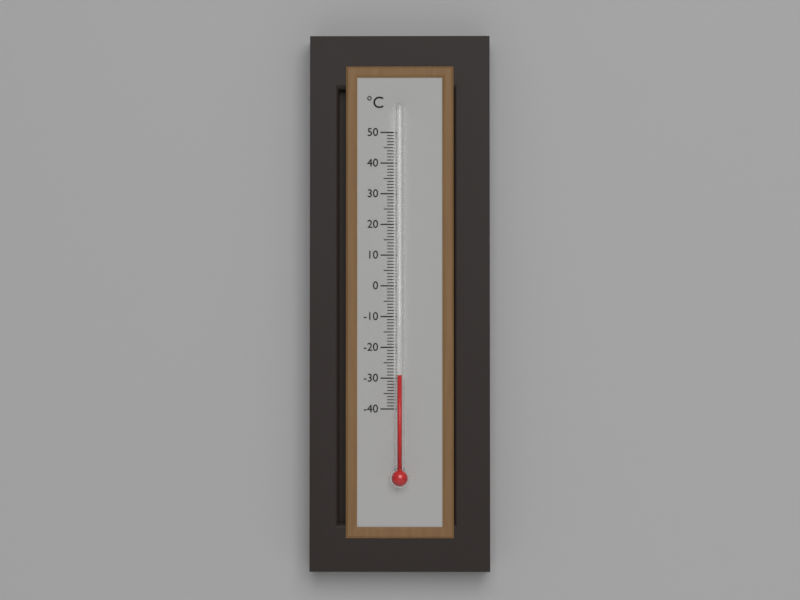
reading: -29 °C
